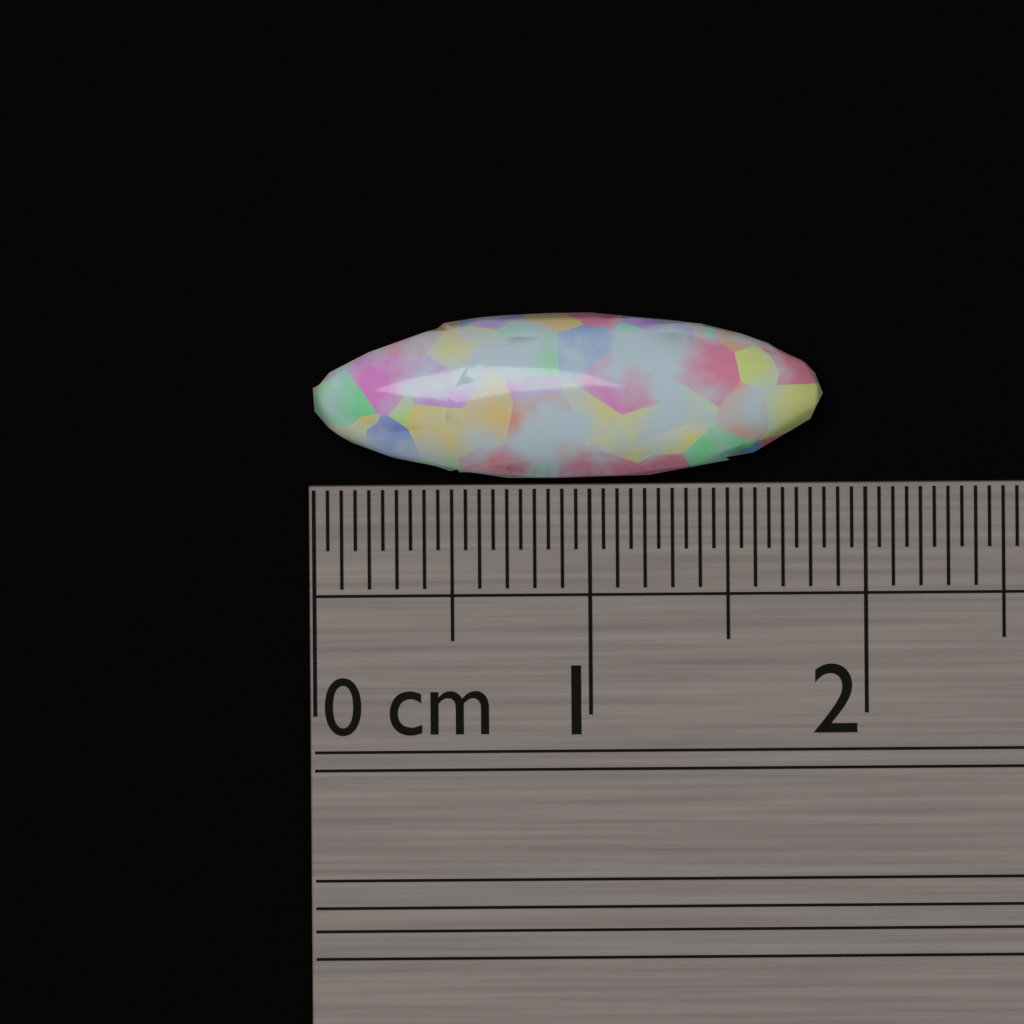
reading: 1.85 cm
